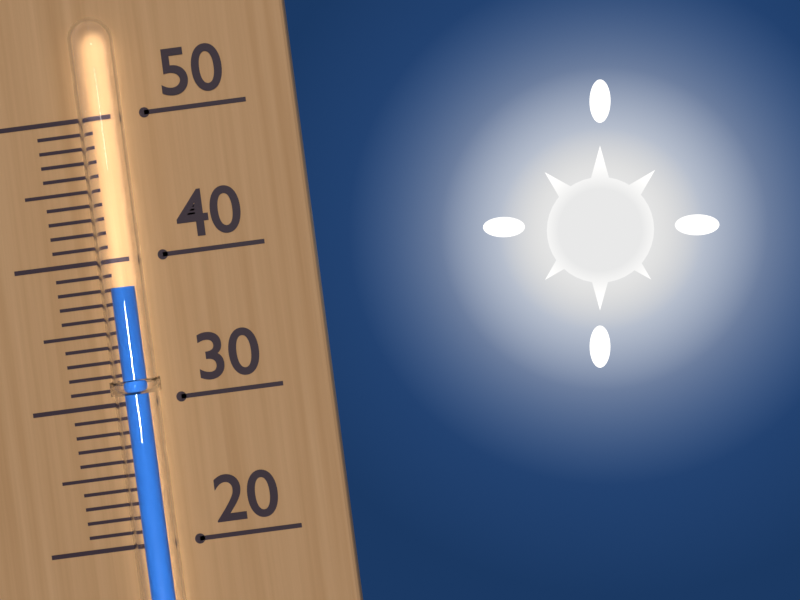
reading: 38 (no unit)
